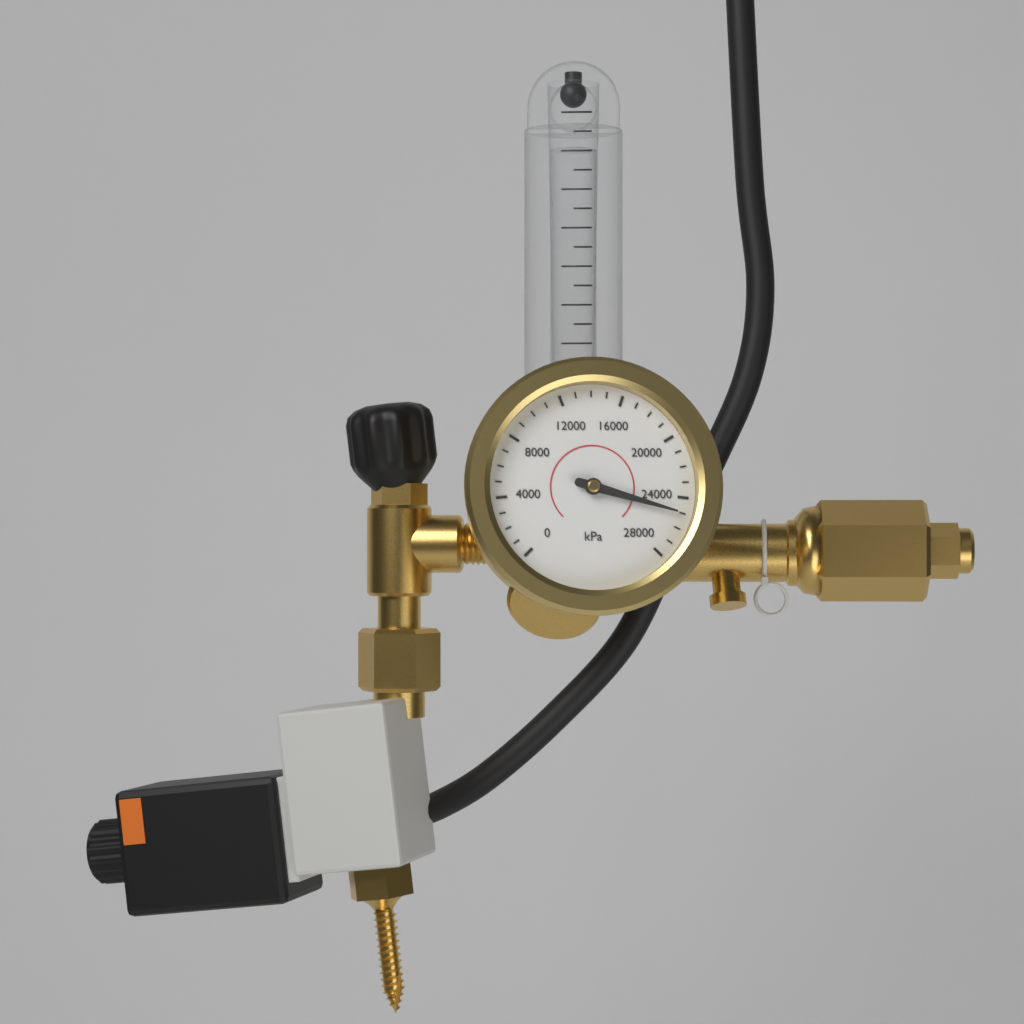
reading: 25000 kPa
